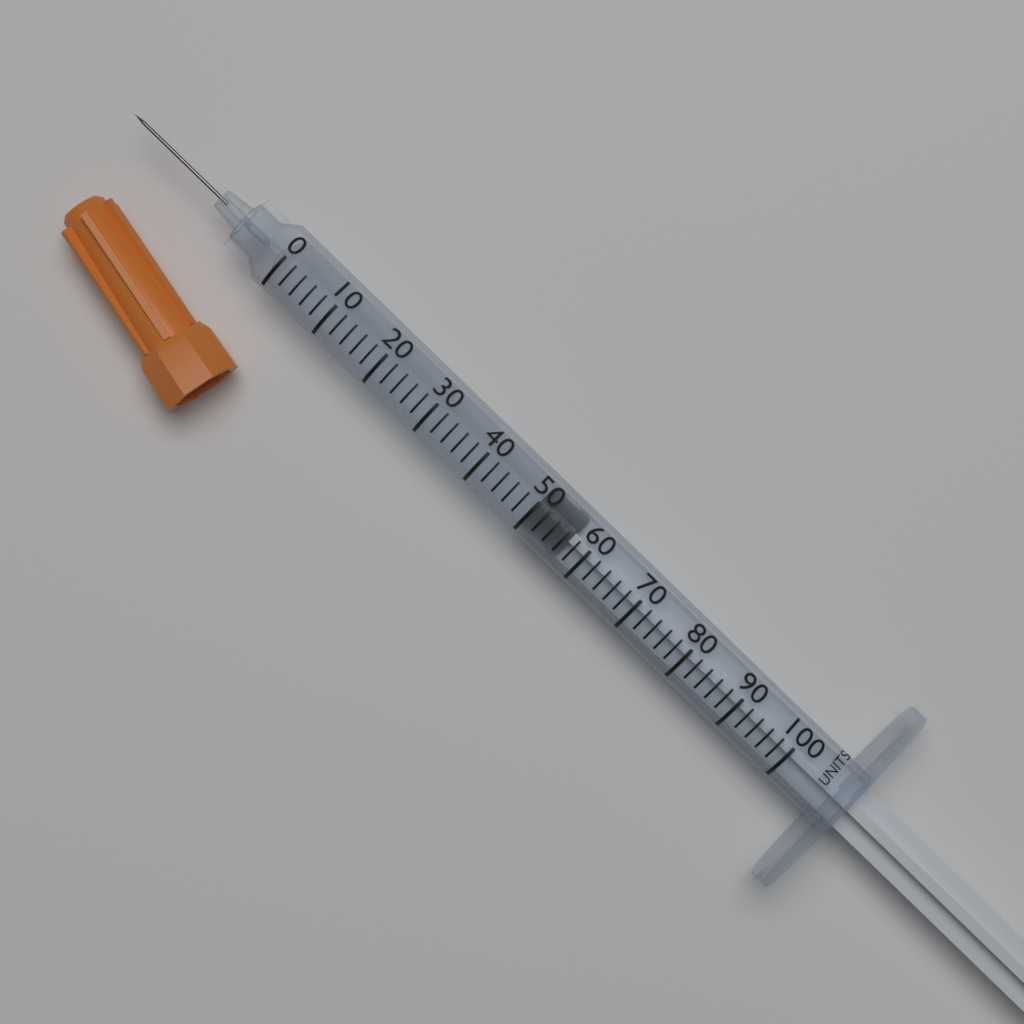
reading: 50 units
